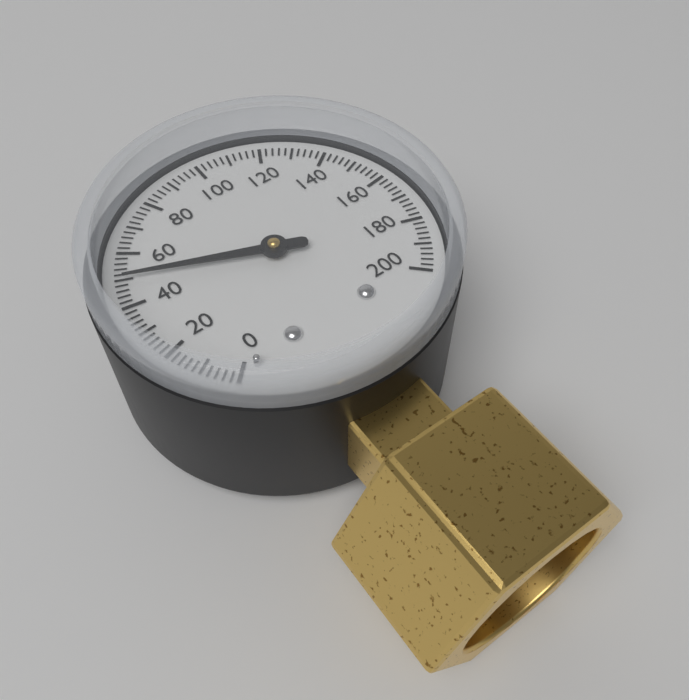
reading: 50 (no unit)
